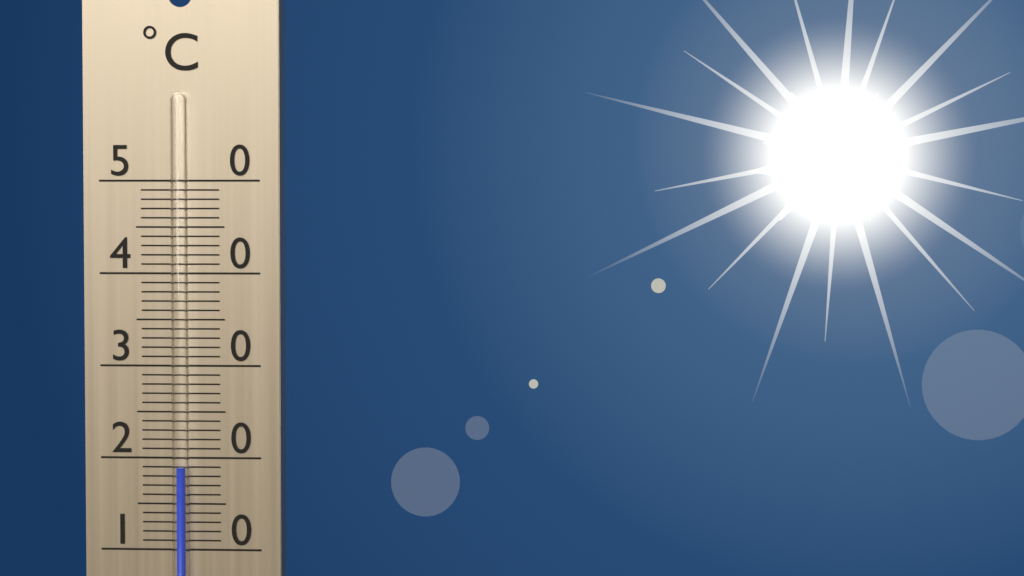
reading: 19 °C
